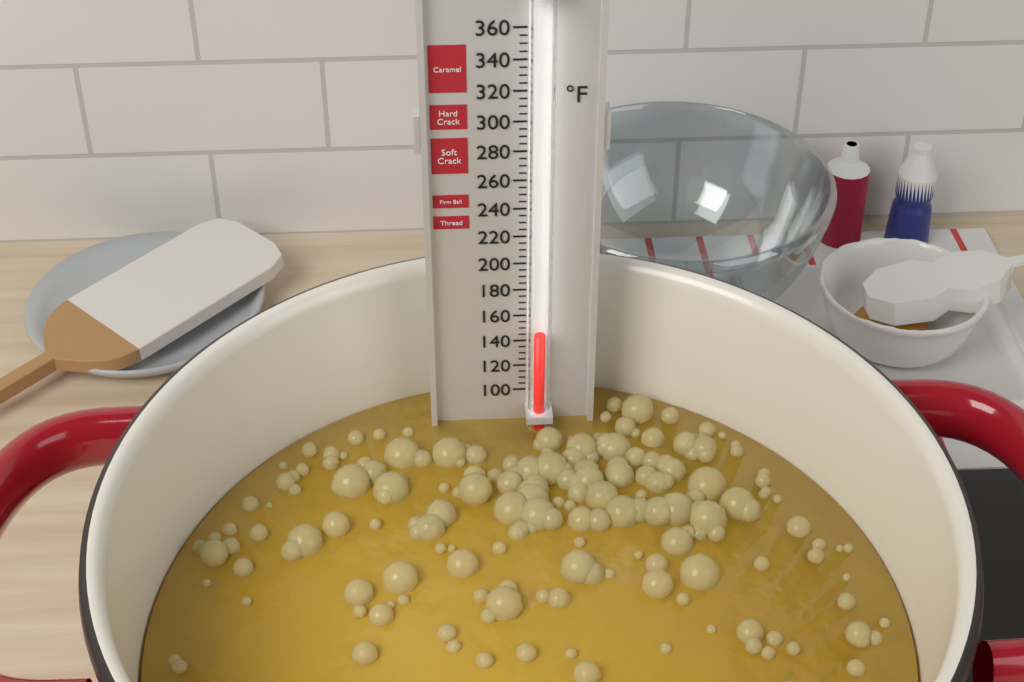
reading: 150 °F
